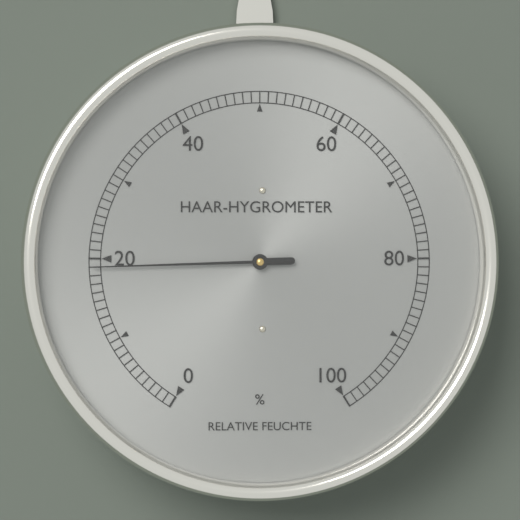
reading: 19 %
